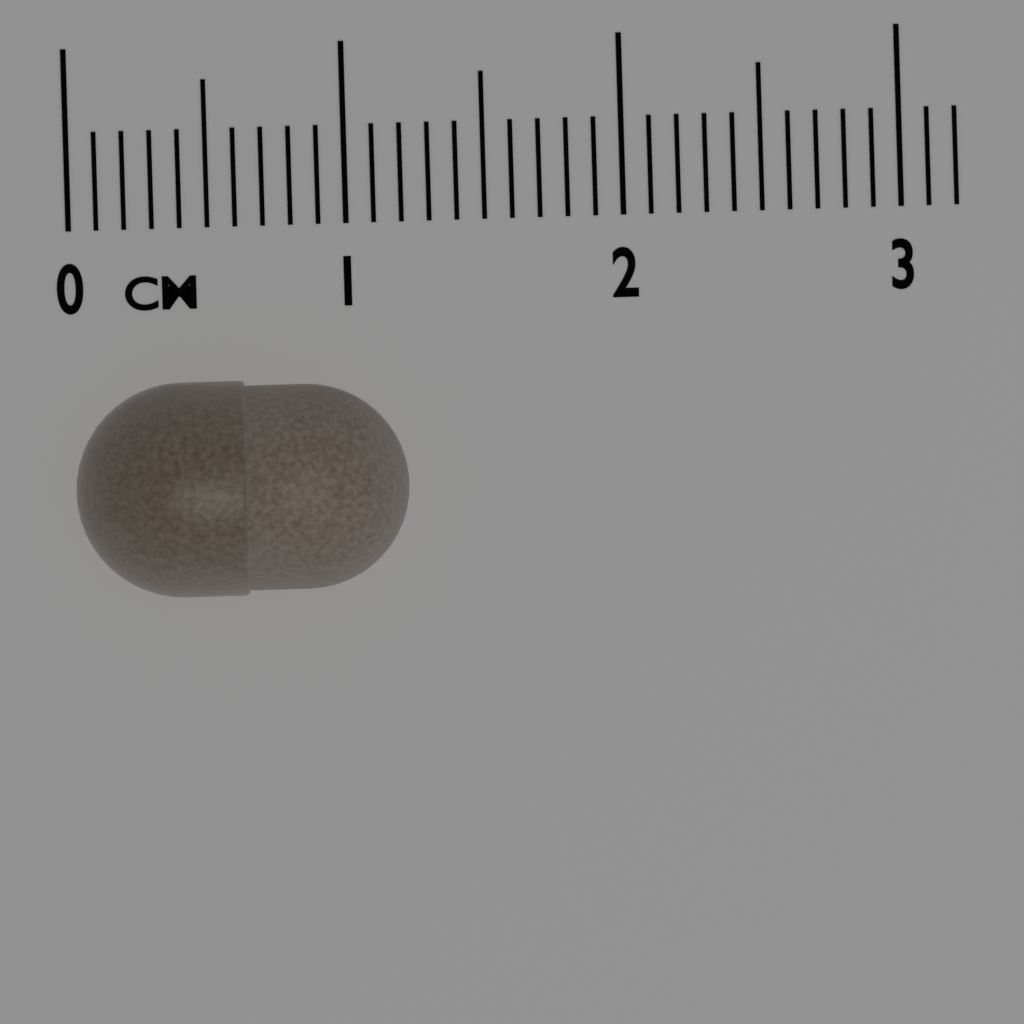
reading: 1.2 cm
